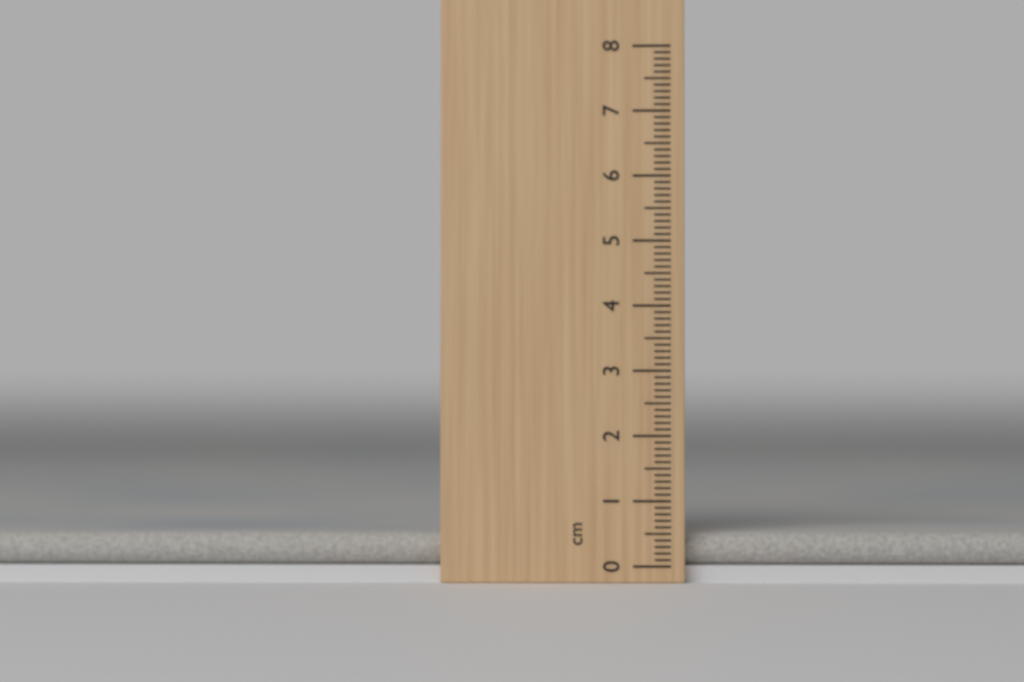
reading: 0.5 cm
